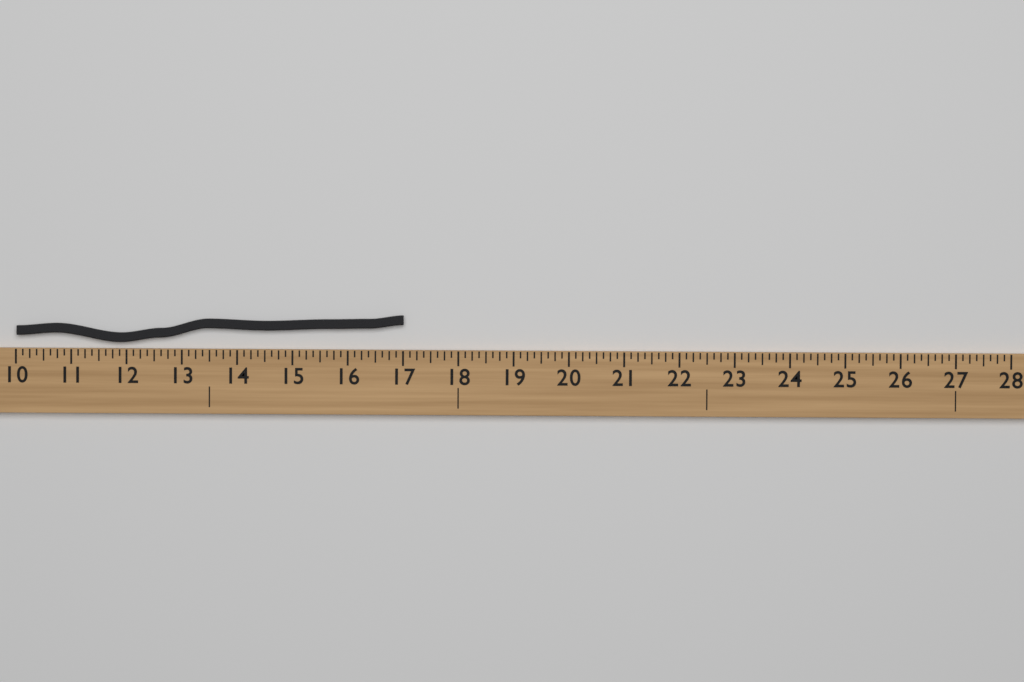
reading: 17.000 (no unit)
